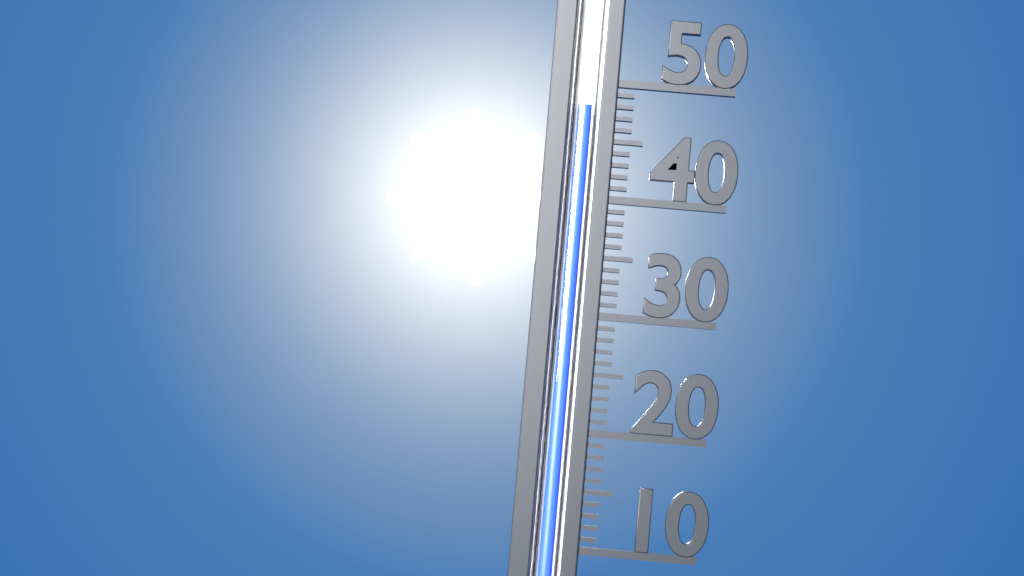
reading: 48 (no unit)
